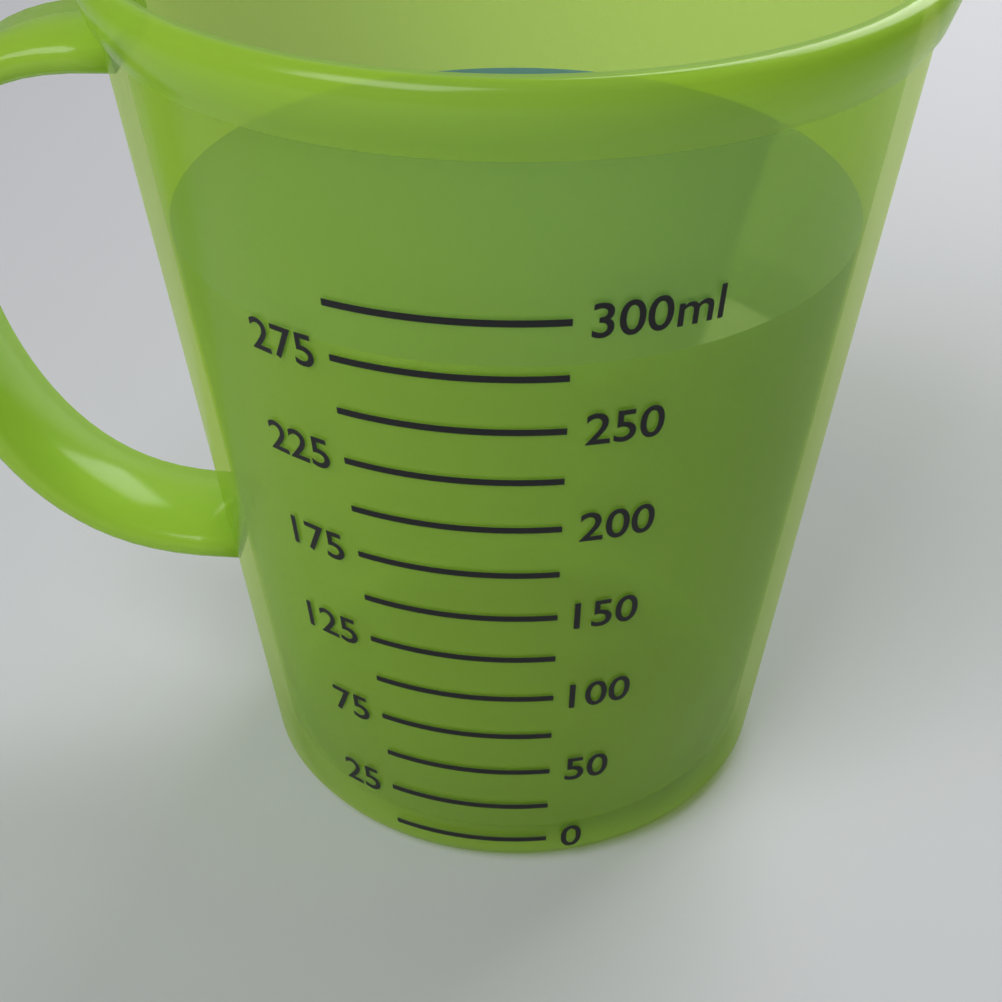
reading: 275 ml
